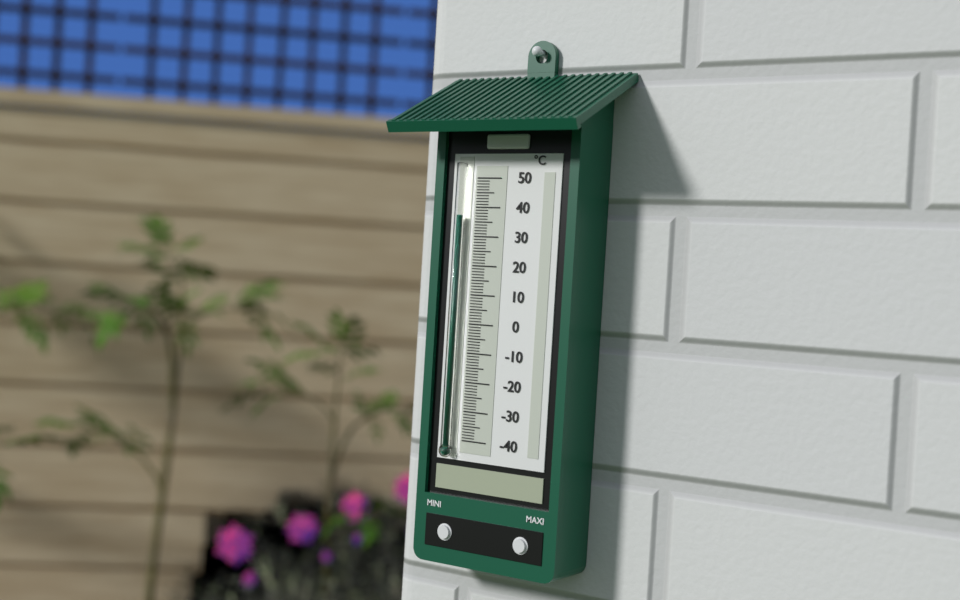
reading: 37 °C
